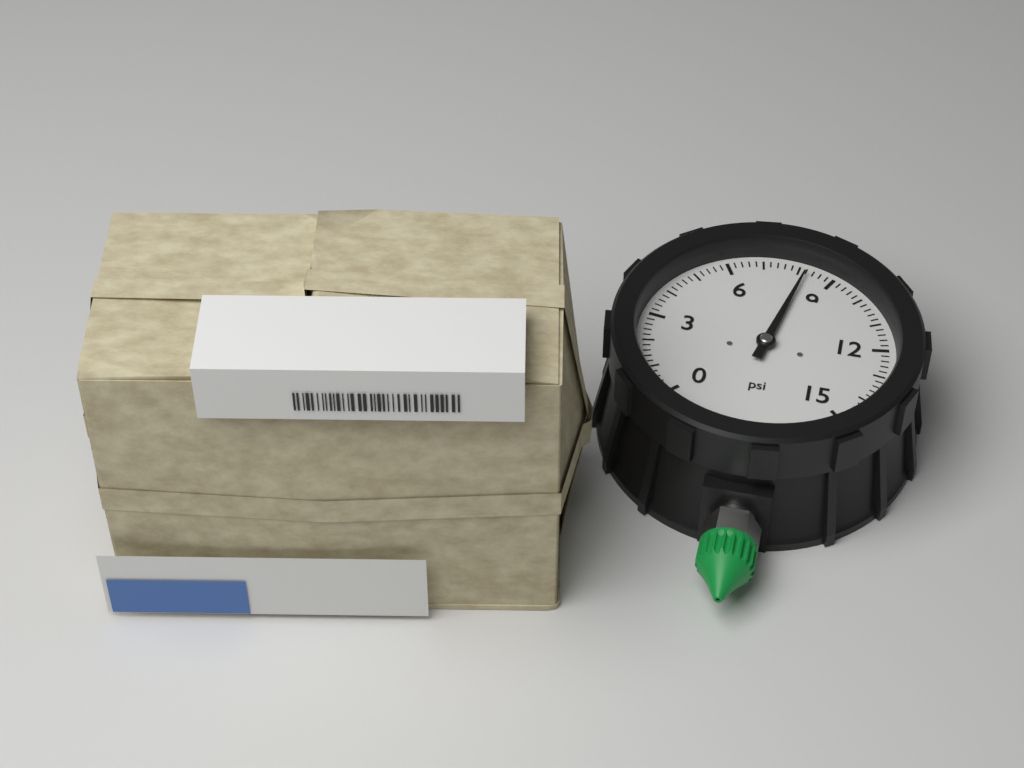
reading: 8.2 psi
